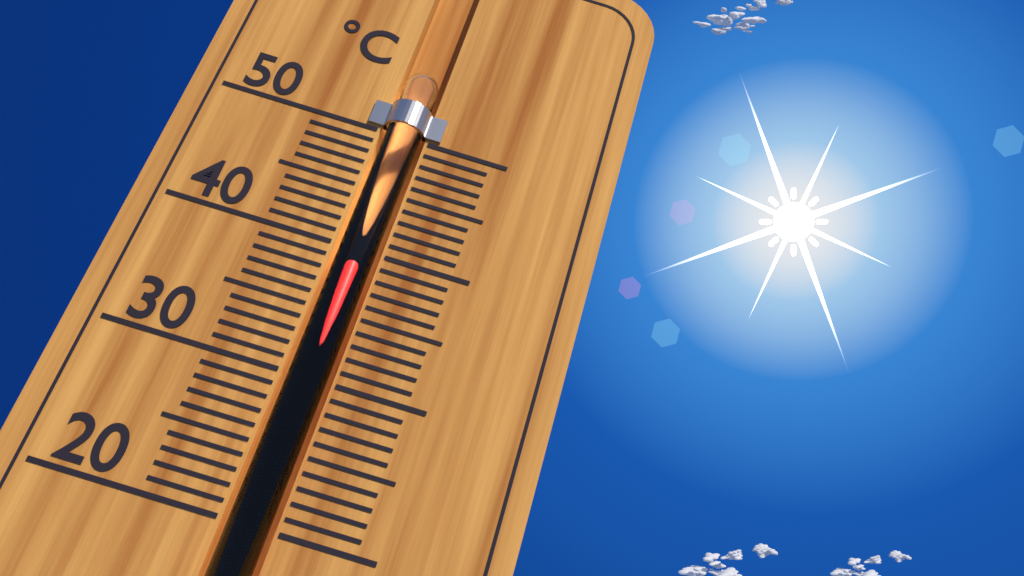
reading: 39 °C
